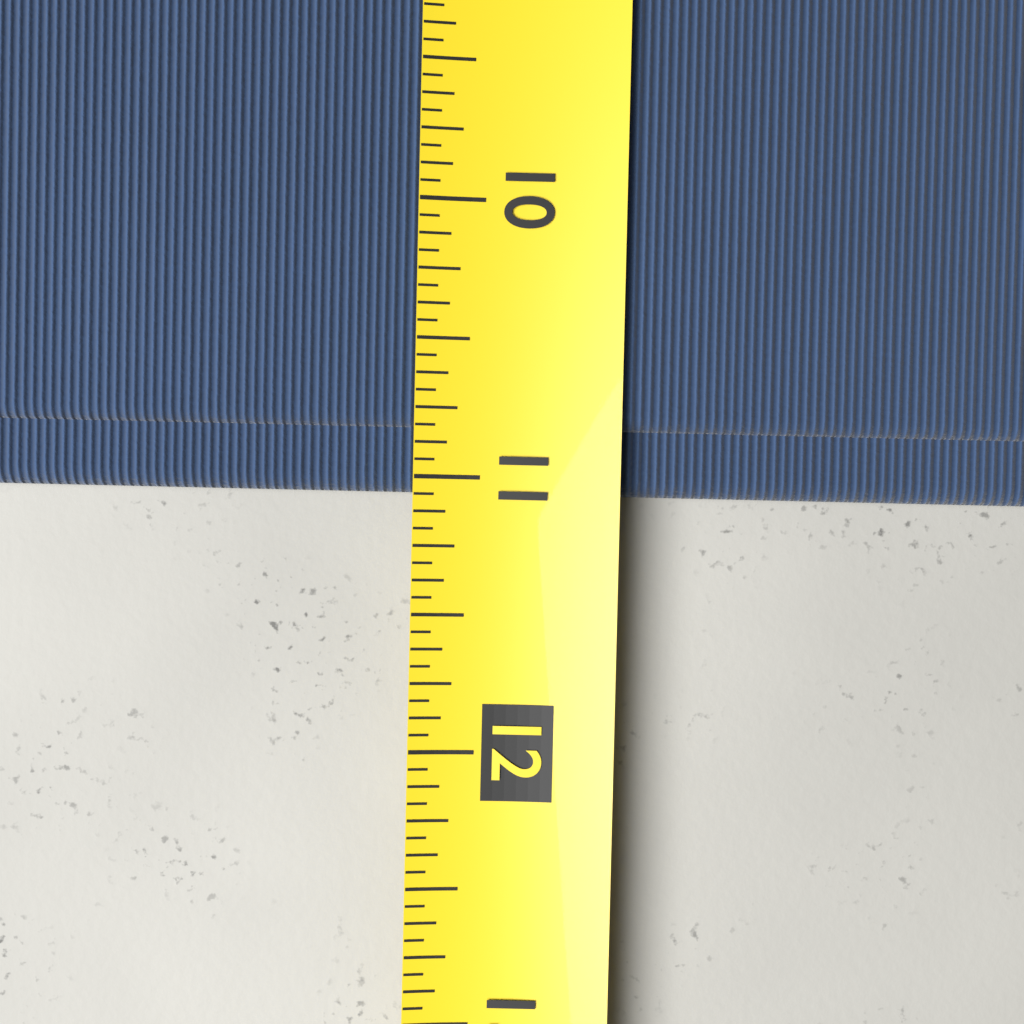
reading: 11.0625 (no unit)
